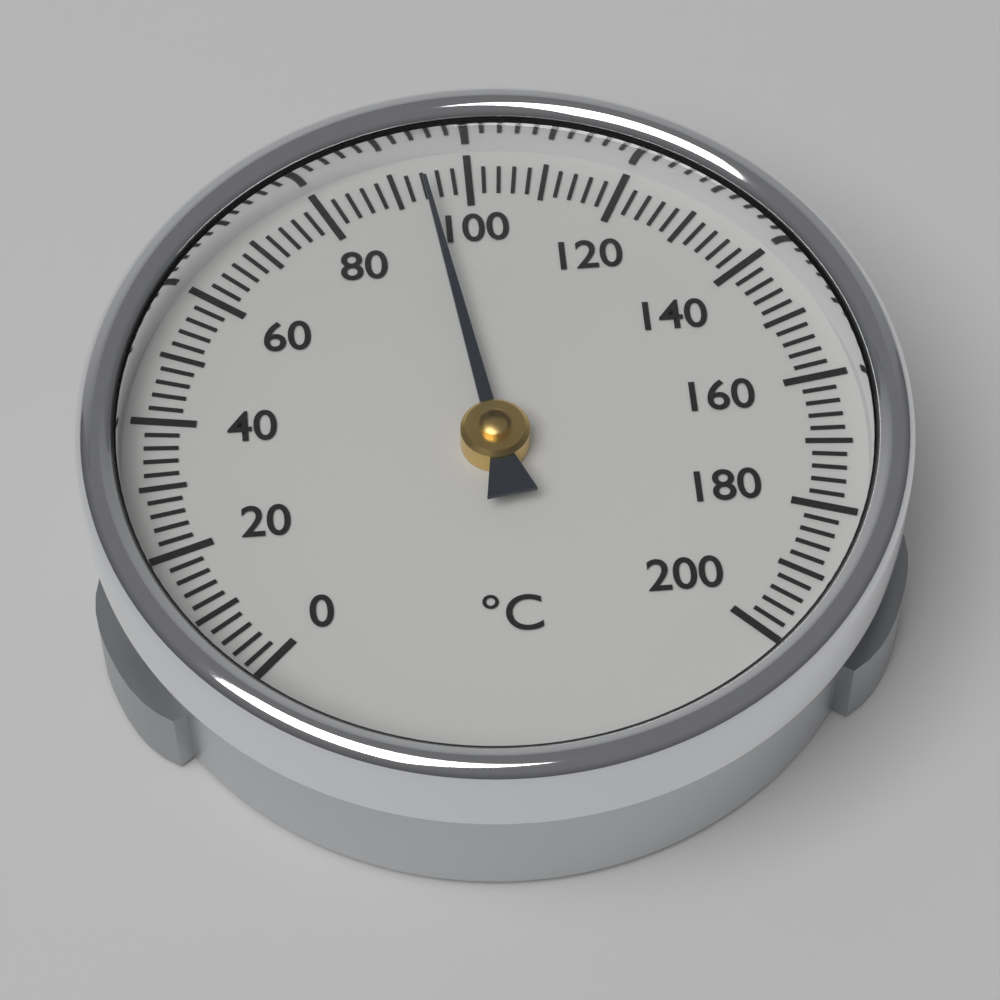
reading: 94 °C
